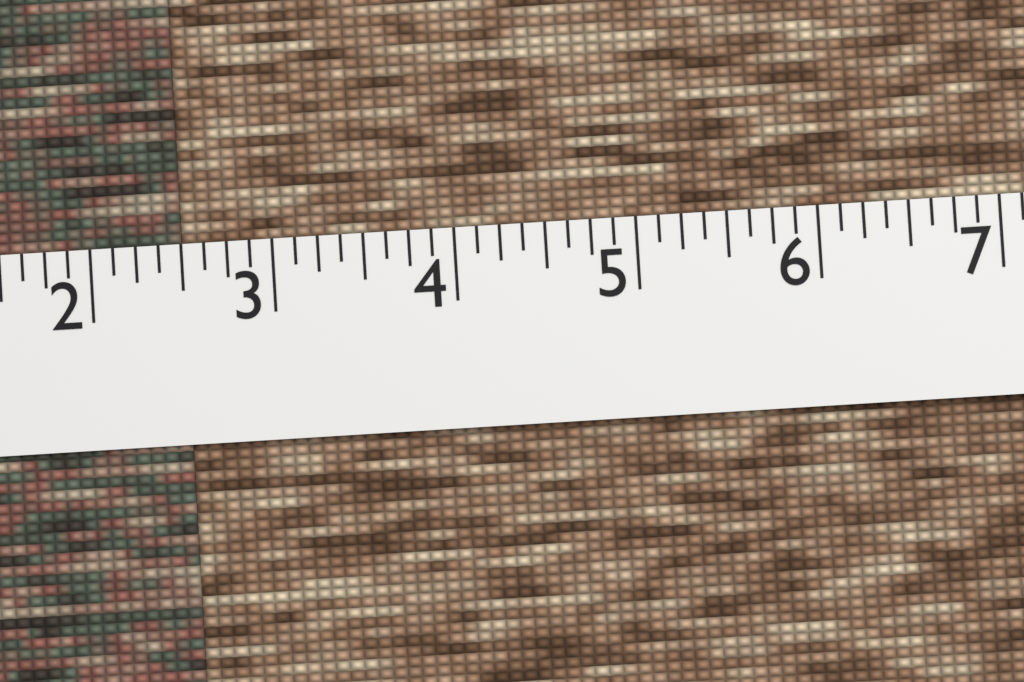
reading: 2.500 (no unit)
